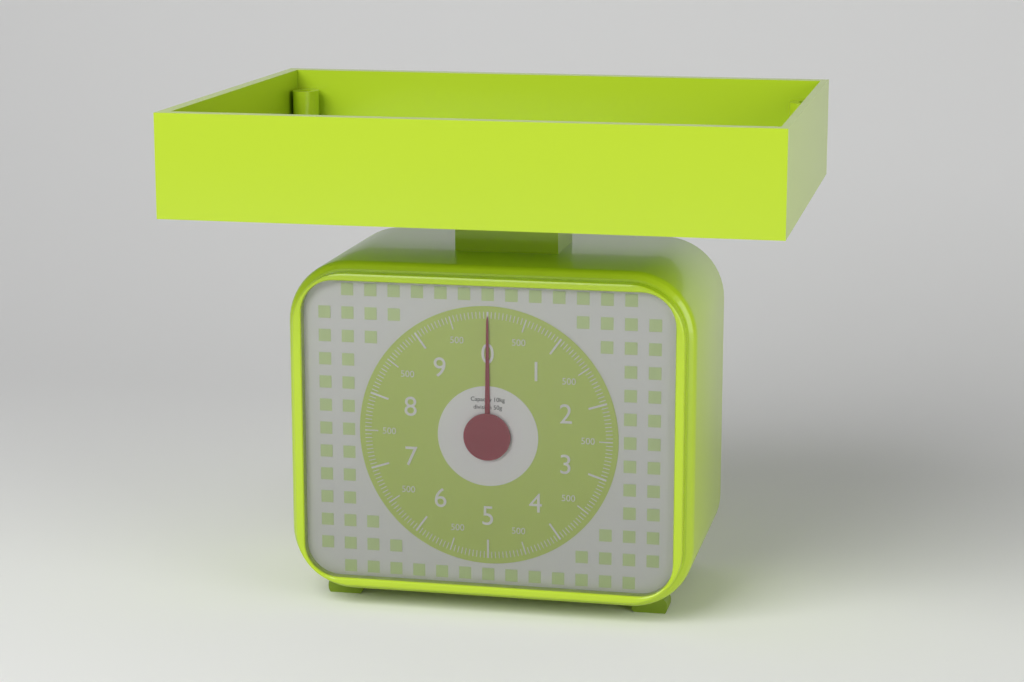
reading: 0.00 kg
